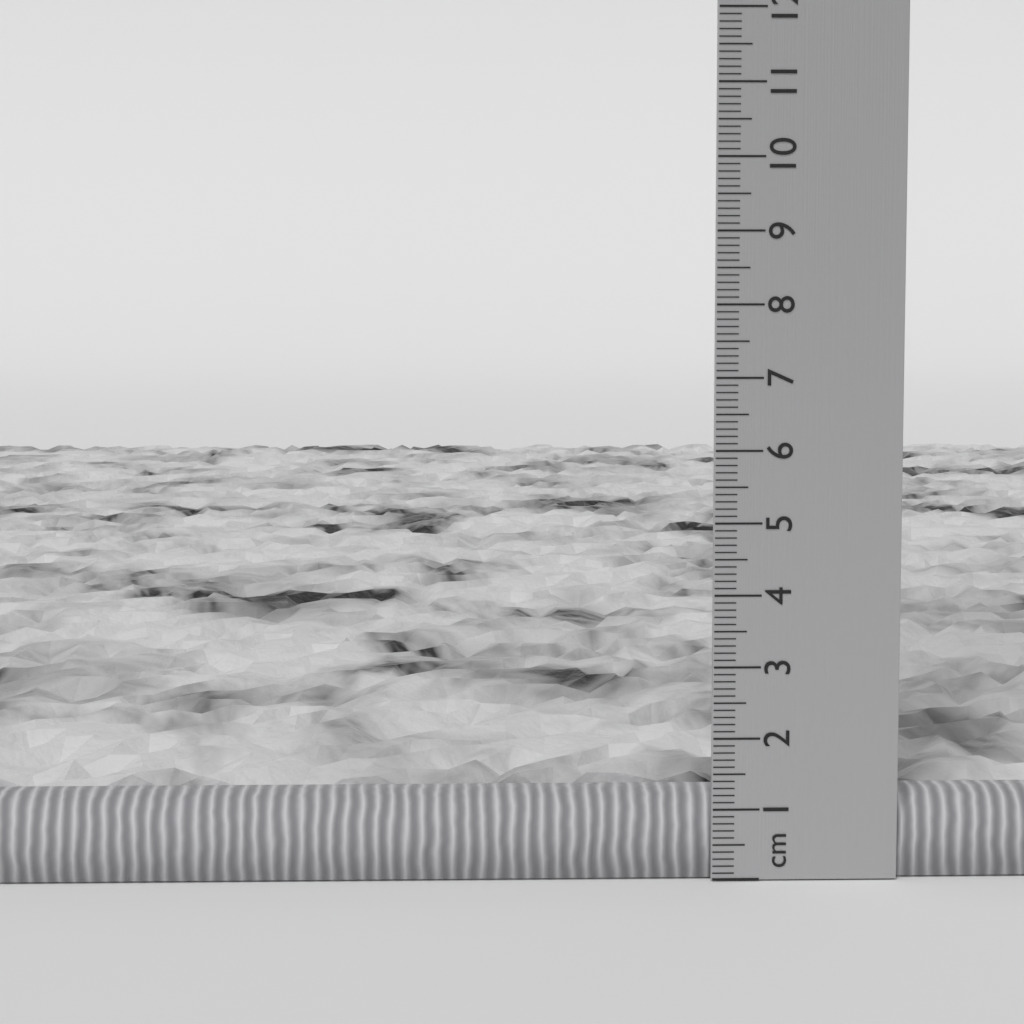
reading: 1.3 cm
